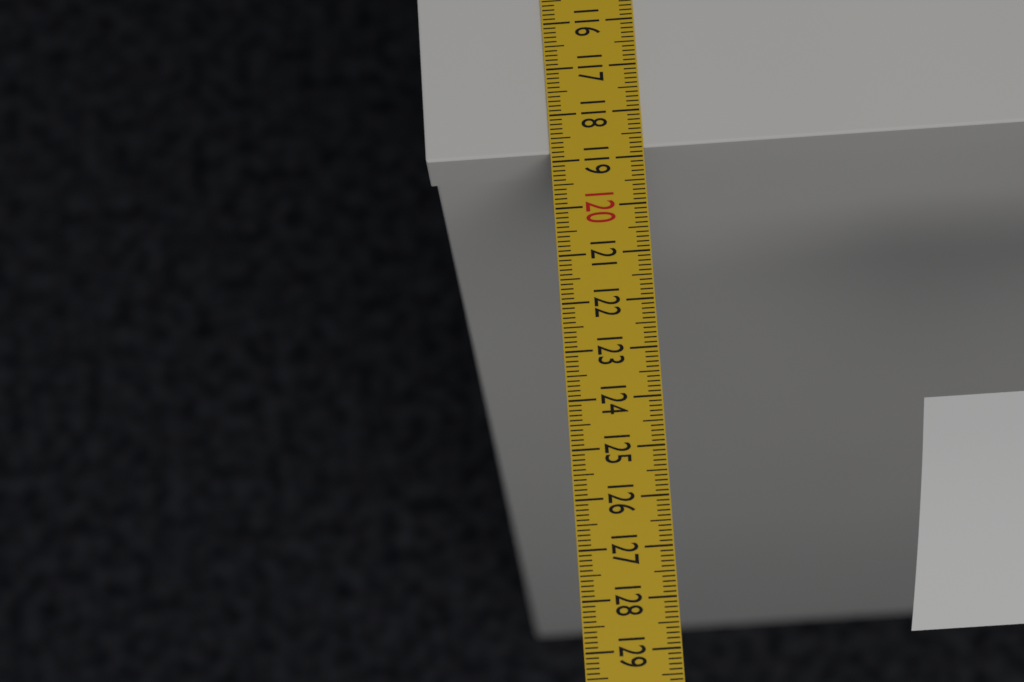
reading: 118.8 cm
